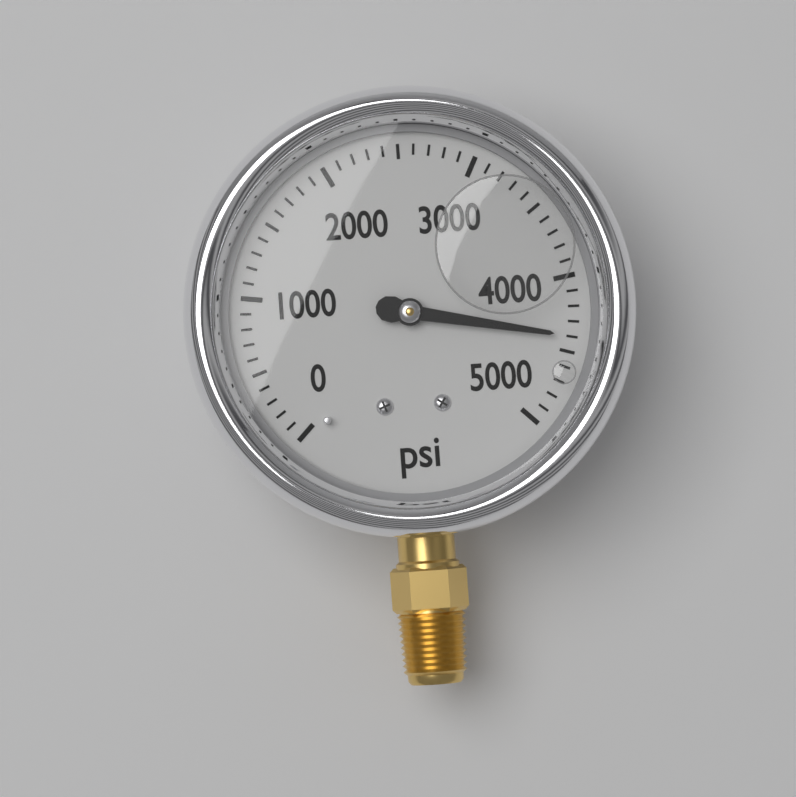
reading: 4400 psi
